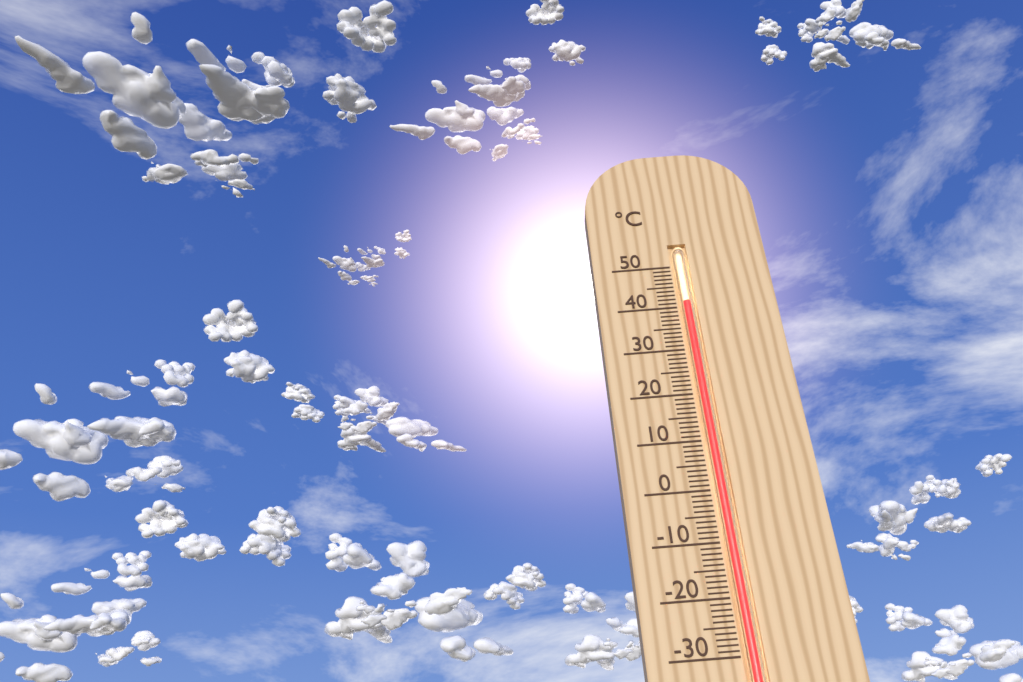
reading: 41 °C
